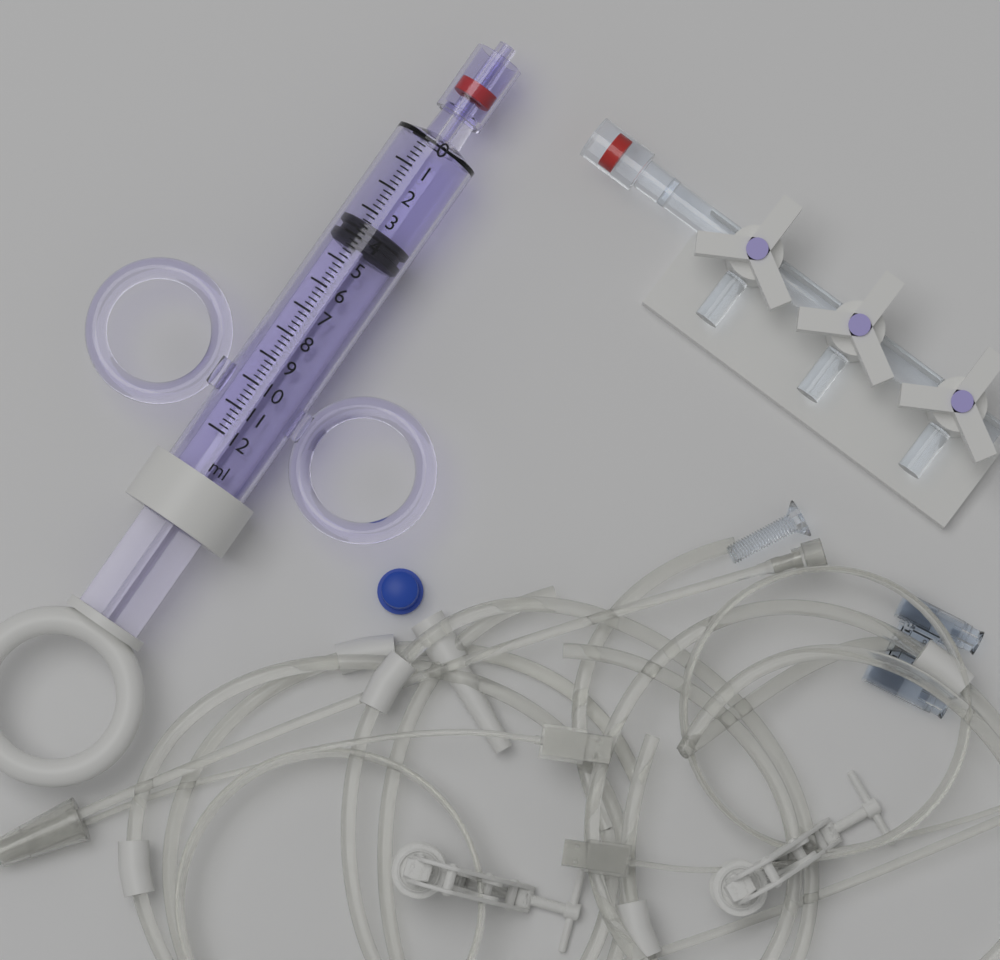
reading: 3.4 ml
